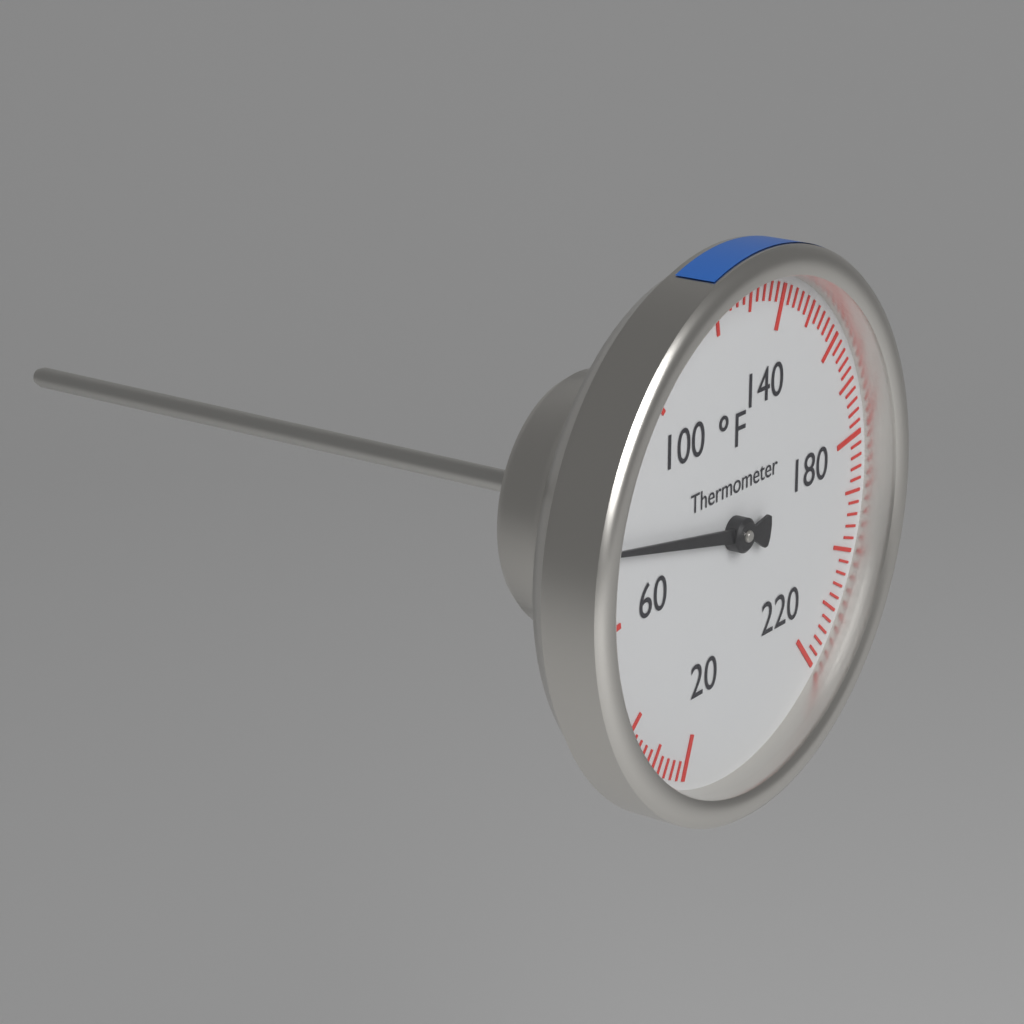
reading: 74 °F
